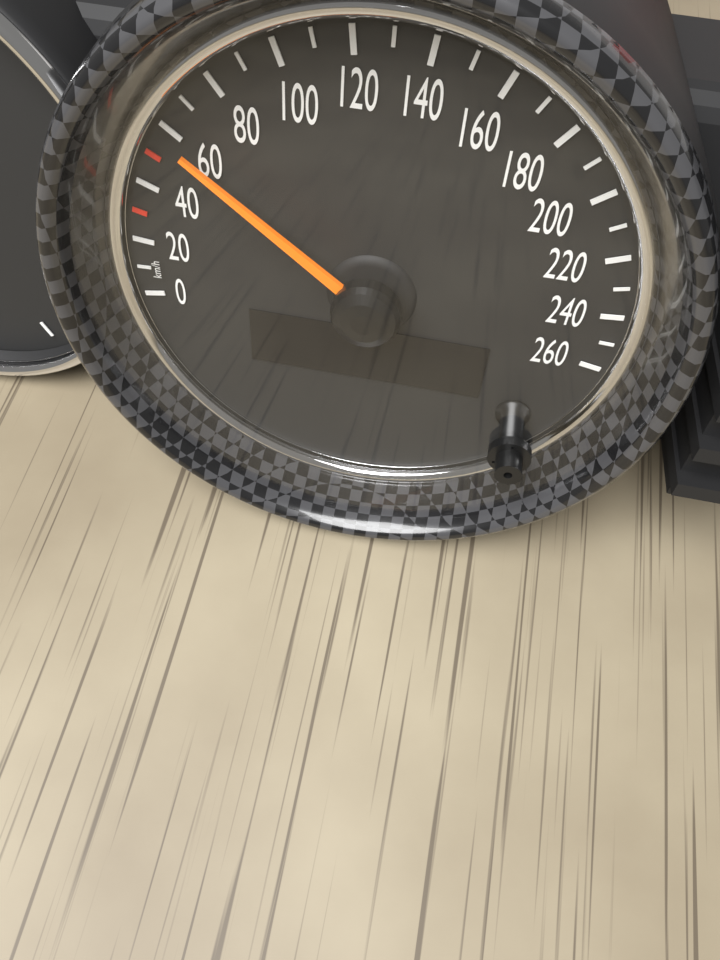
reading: 60 km/h
